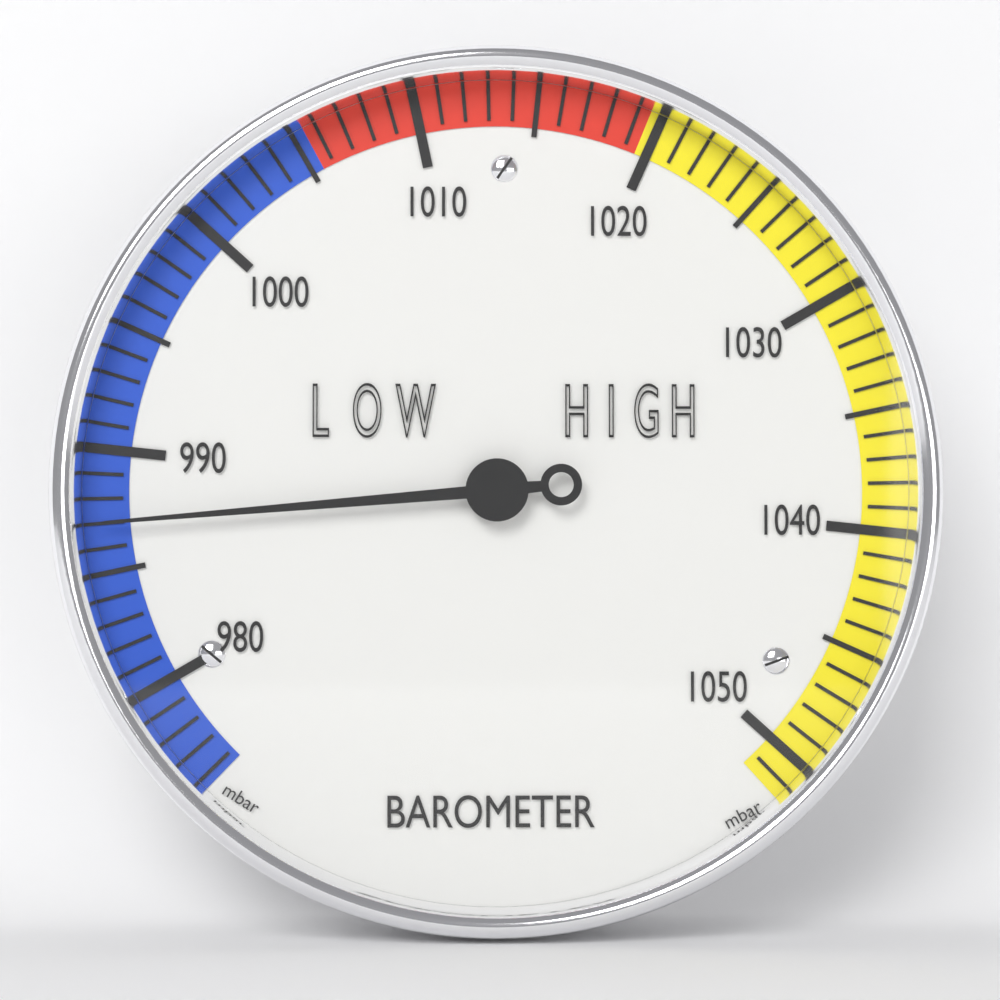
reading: 987 mbar
